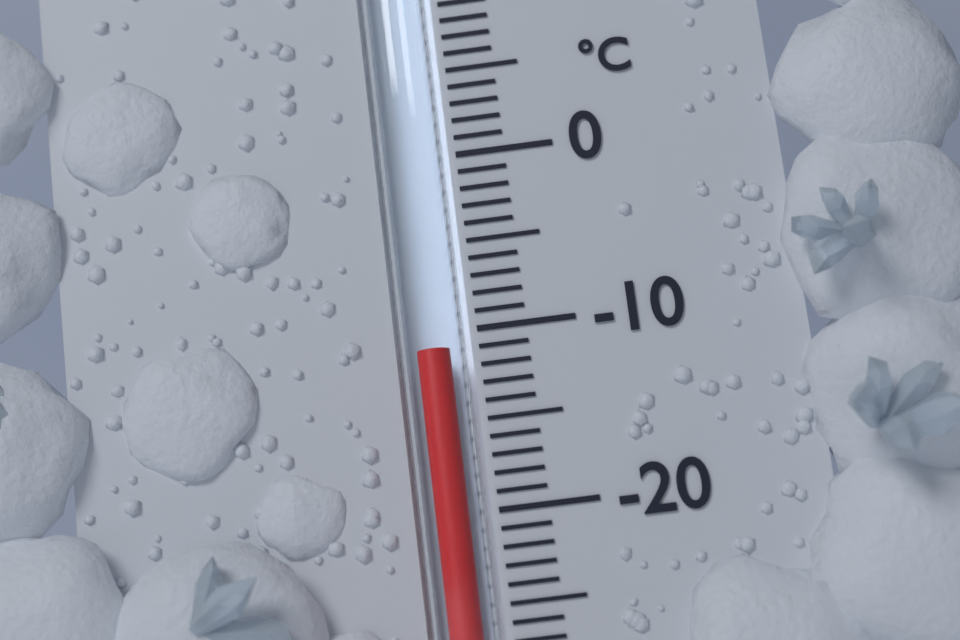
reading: -11 °C
